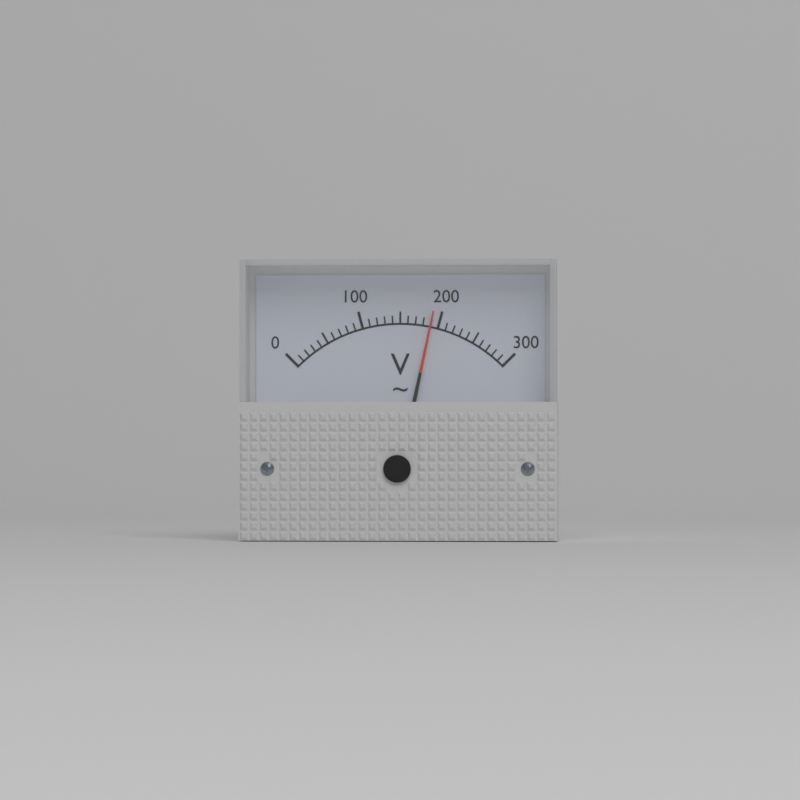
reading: 190 V
